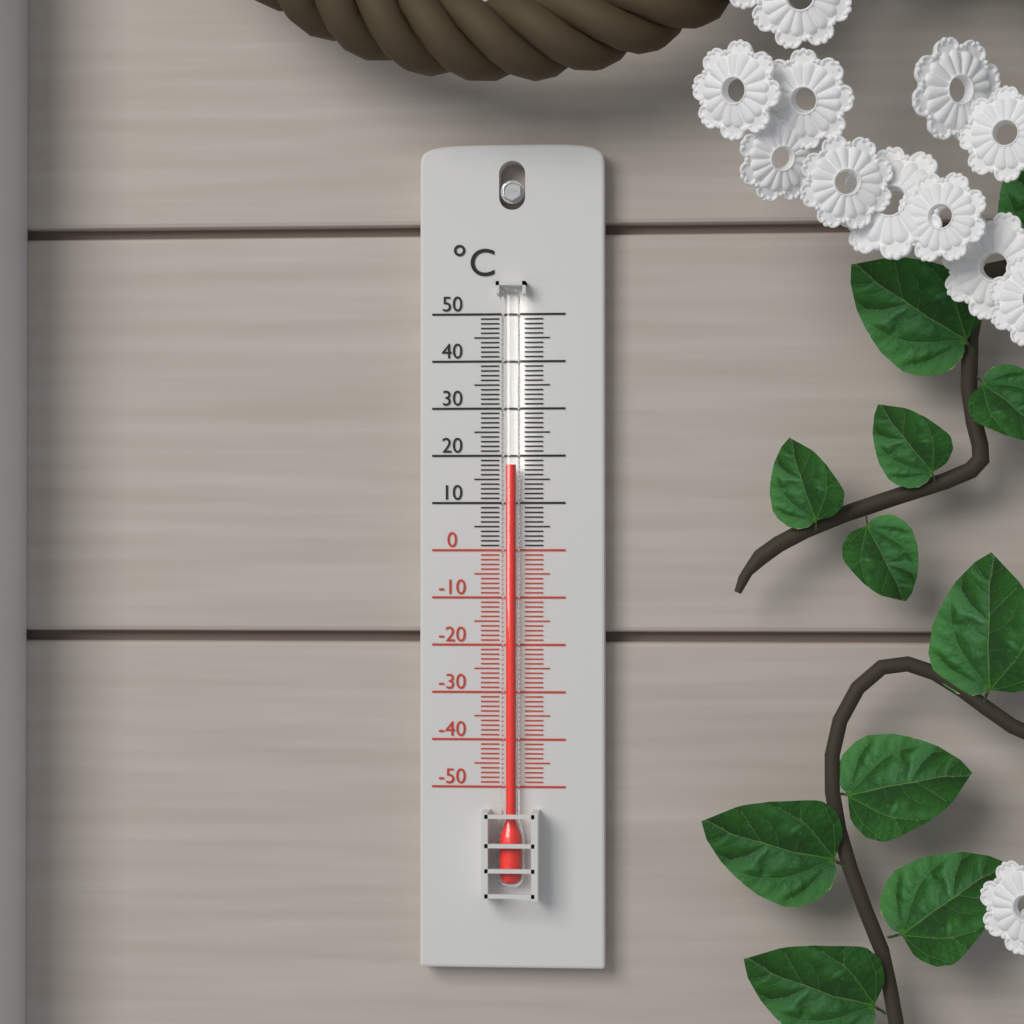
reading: 18 °C
